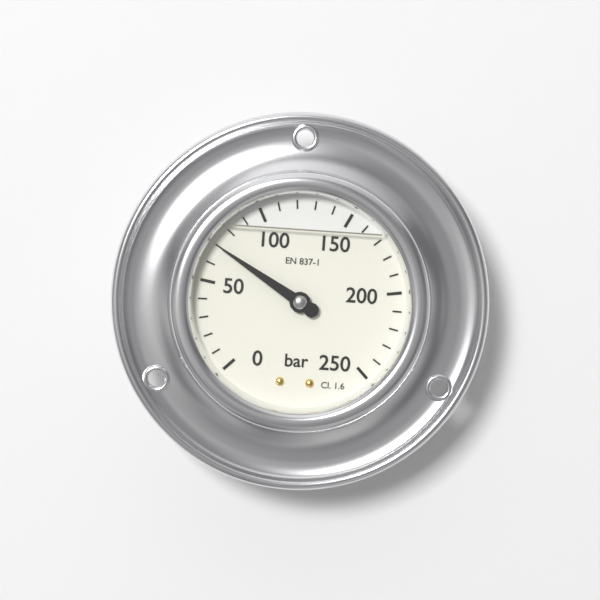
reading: 70 bar
